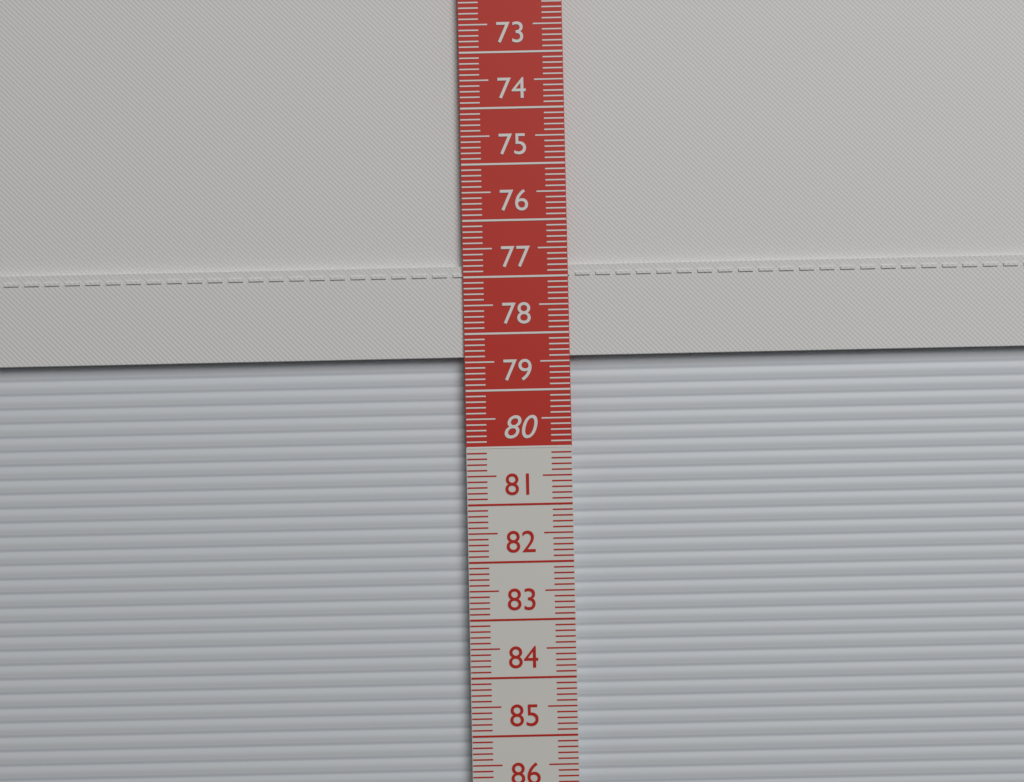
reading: 78.4 cm
